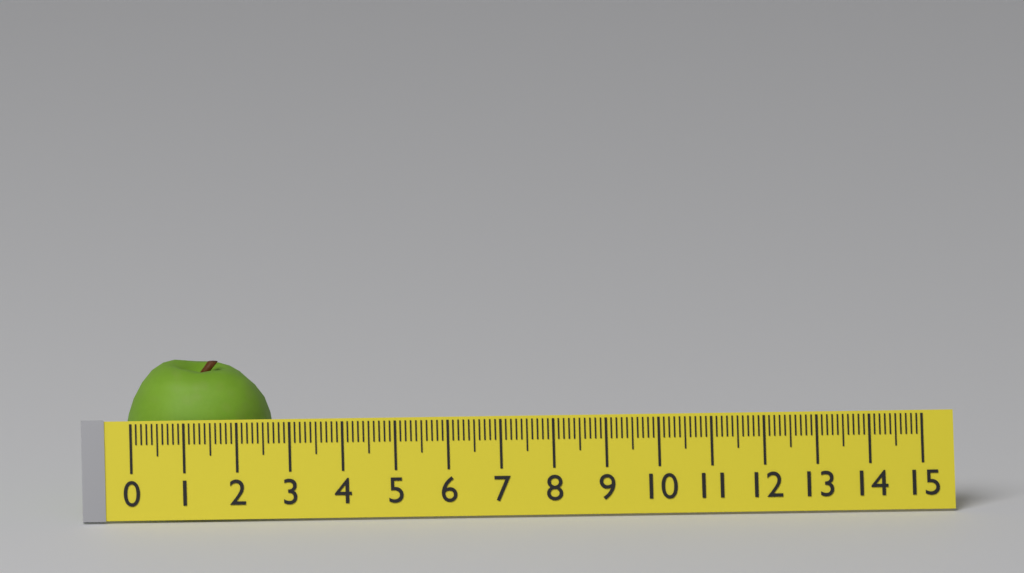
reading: 2.8 (no unit)
